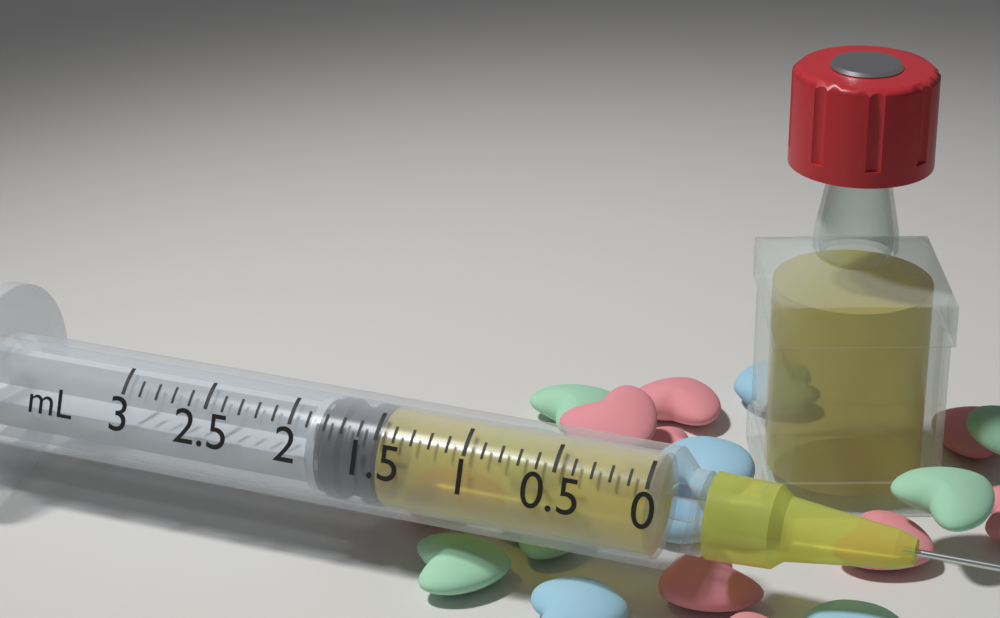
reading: 1.5 mL
